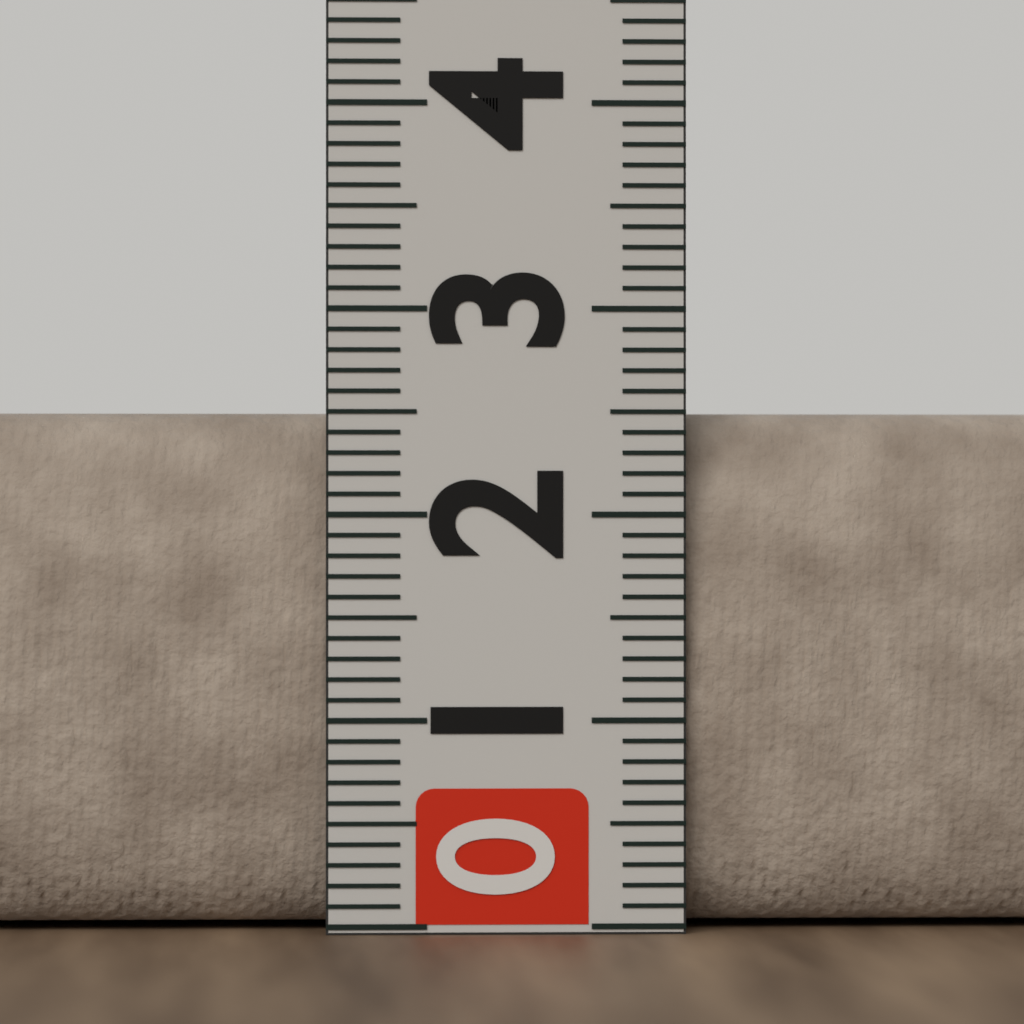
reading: 2.5 (no unit)
